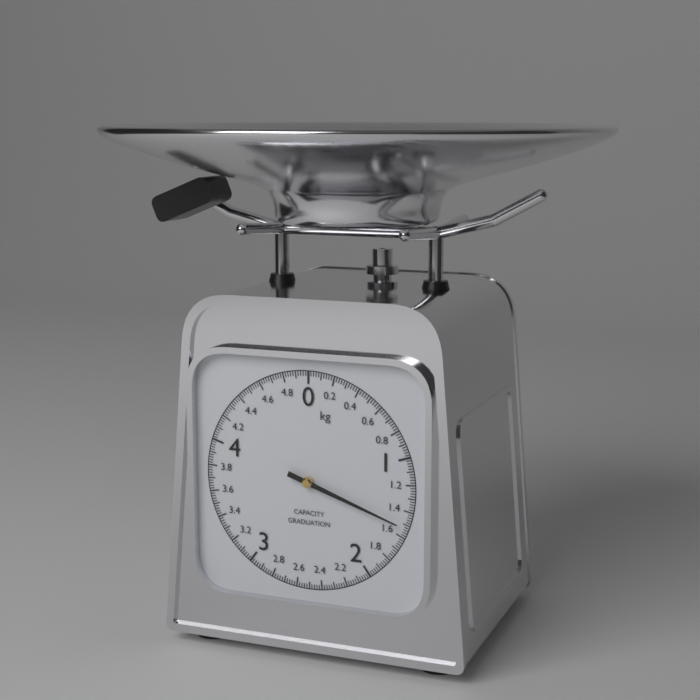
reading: 1.52 kg
